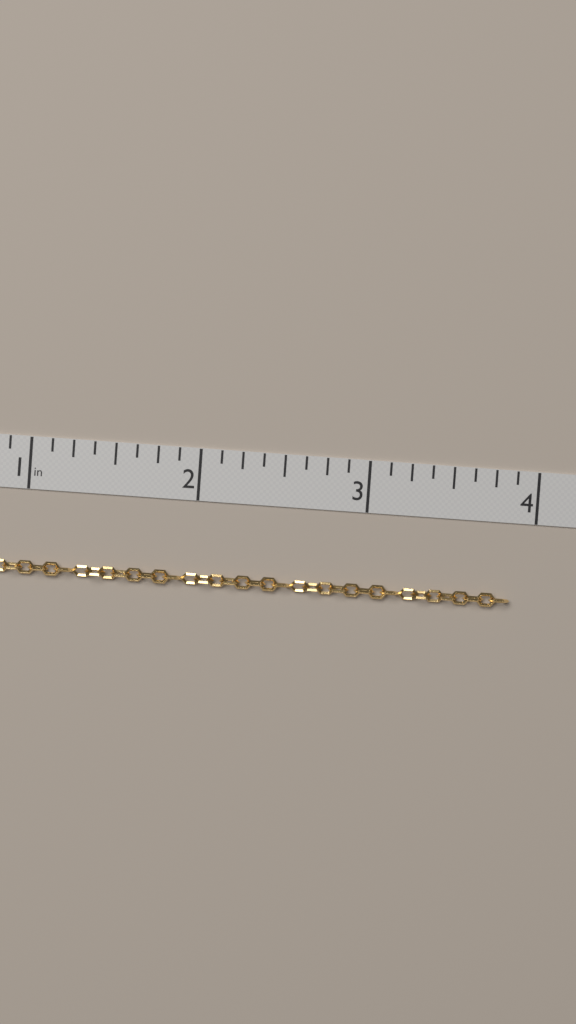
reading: 3.875 in
